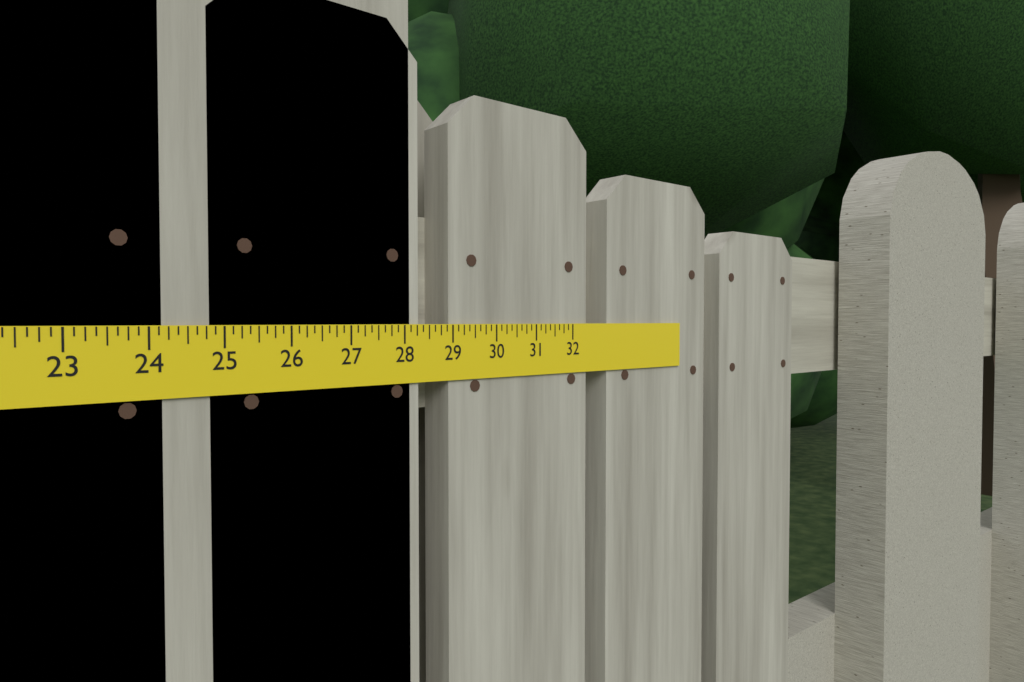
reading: 28.125 in
